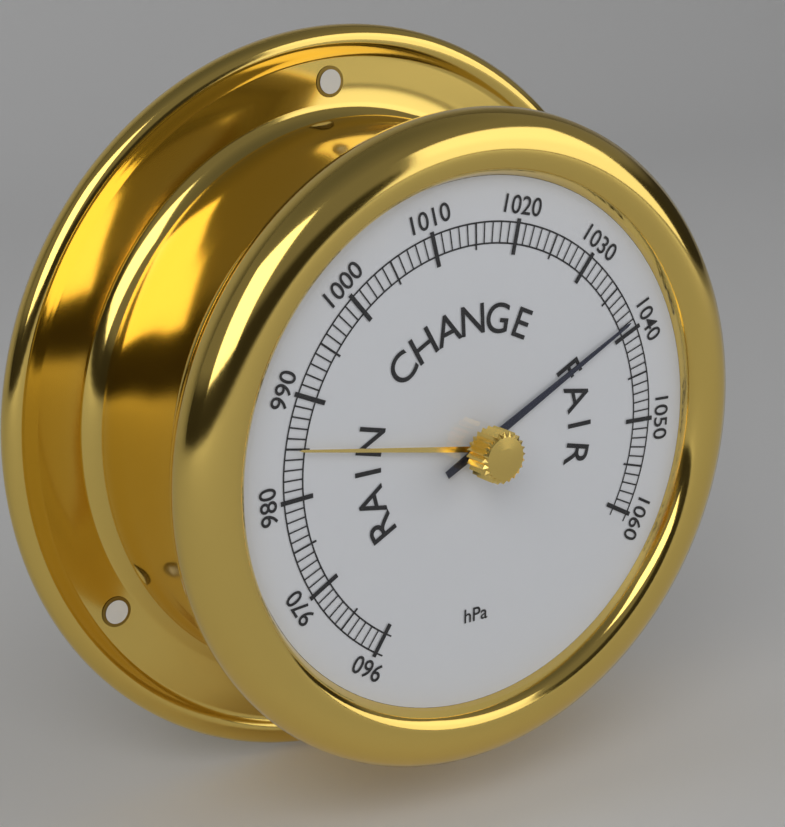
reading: 1039 hPa
